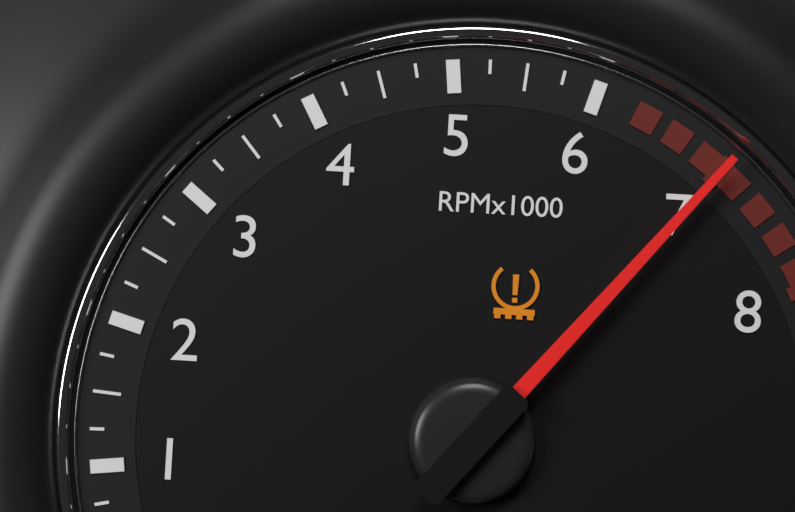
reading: 7.00 RPM x1000
